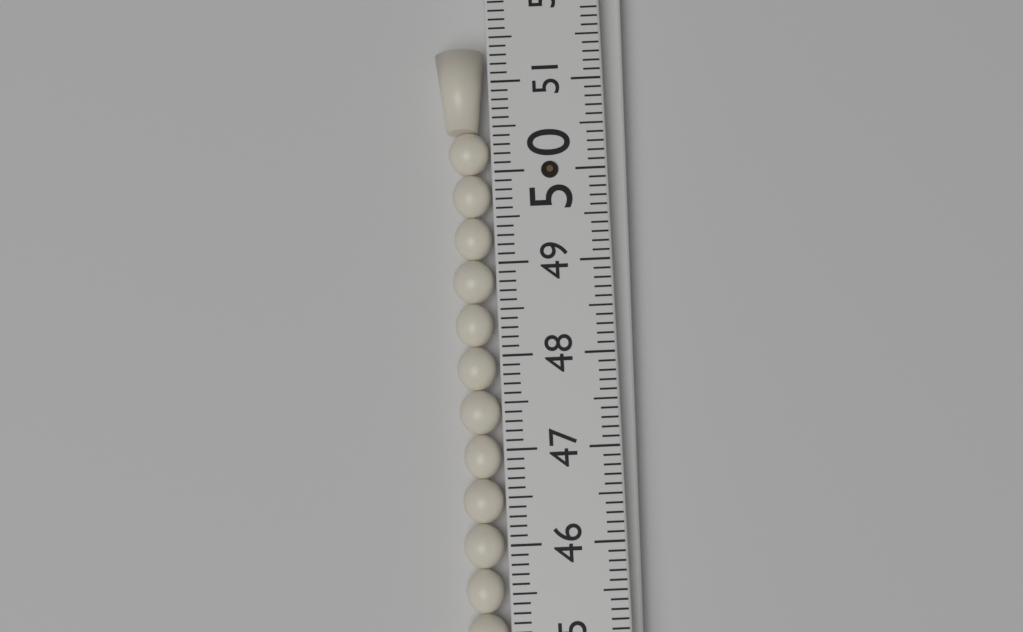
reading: 51.4 (no unit)
